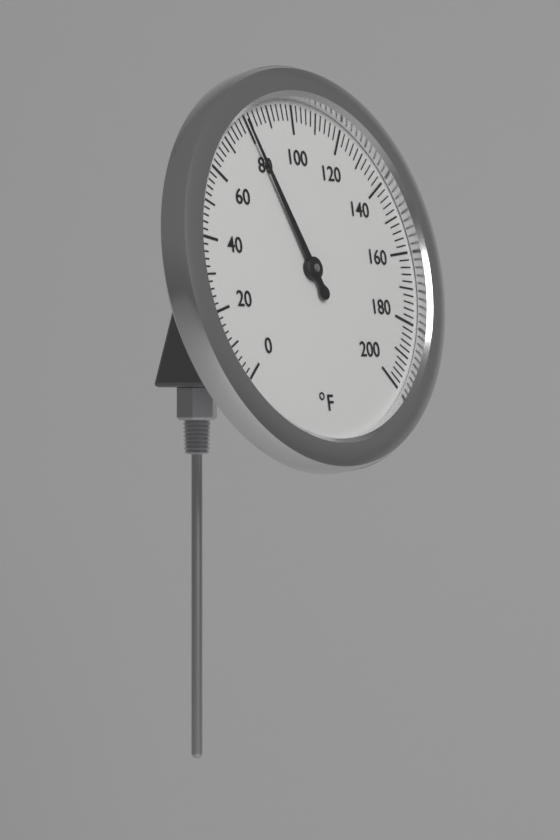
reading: 80 °F
